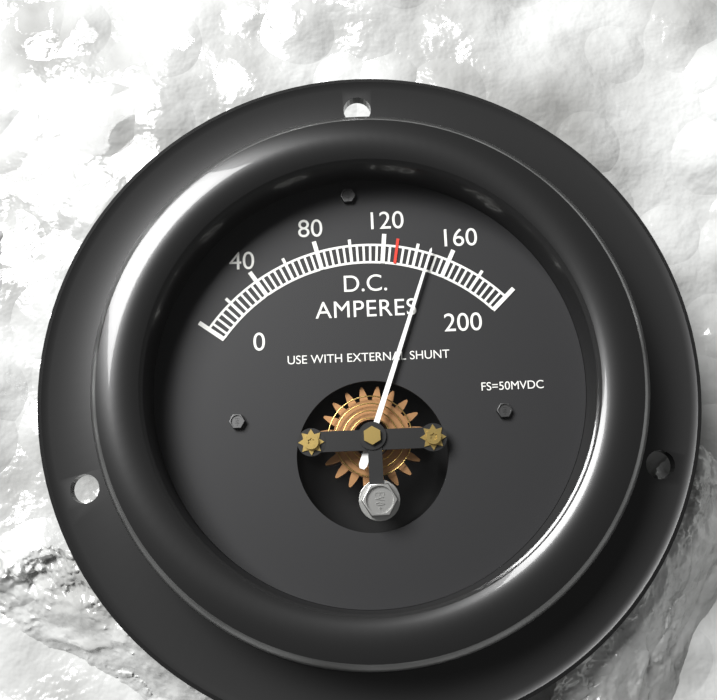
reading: 148 A
